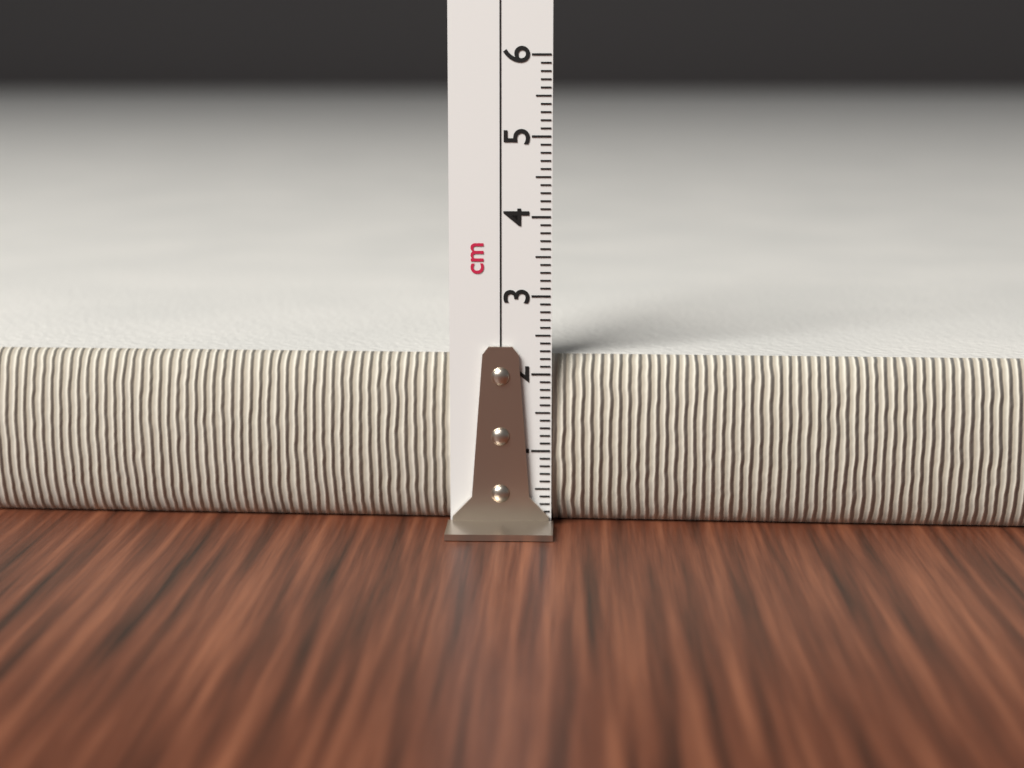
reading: 2.2 cm
